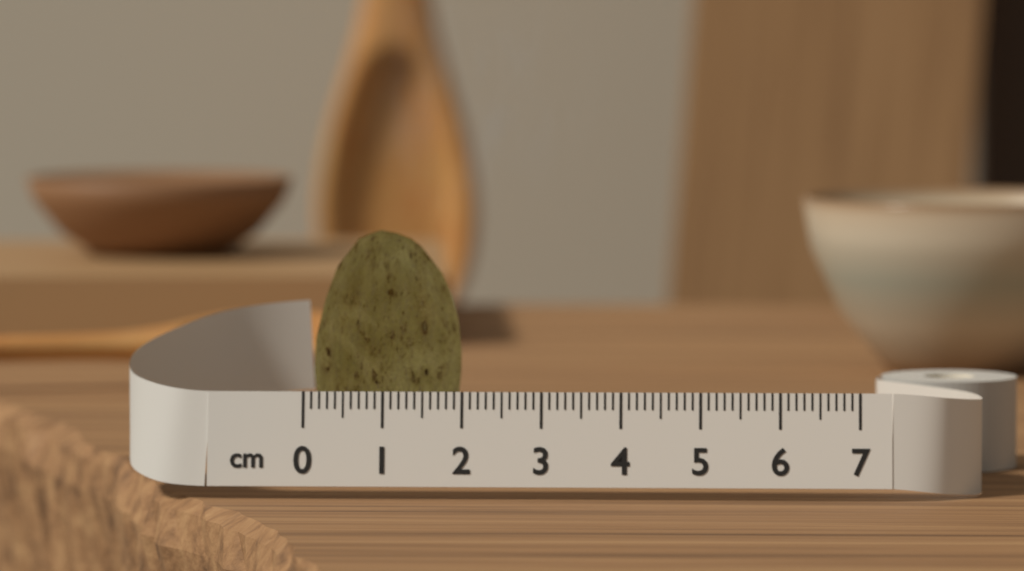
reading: 1.9 cm
